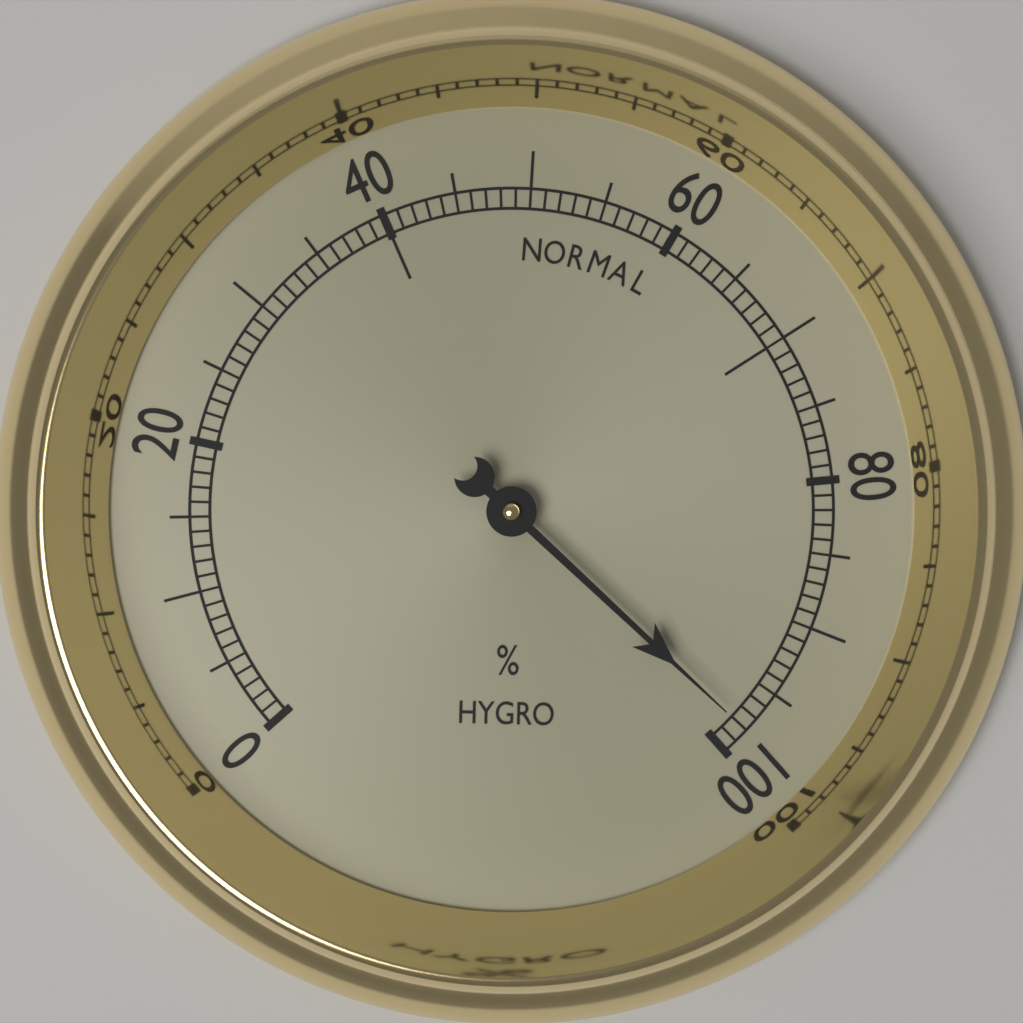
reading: 98 %
